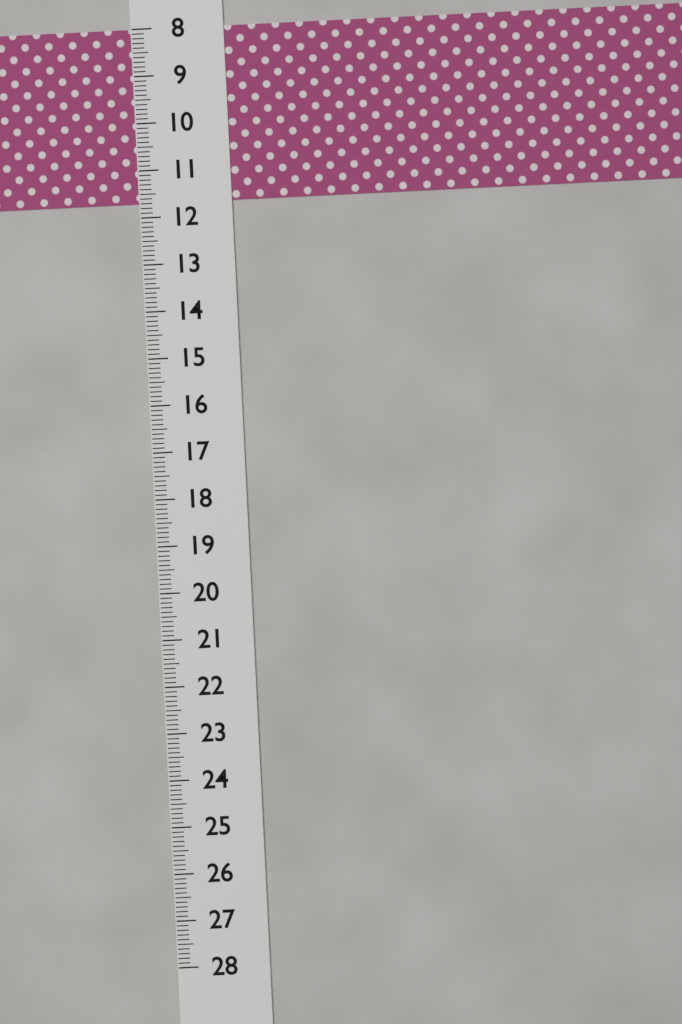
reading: 11.7 (no unit)
